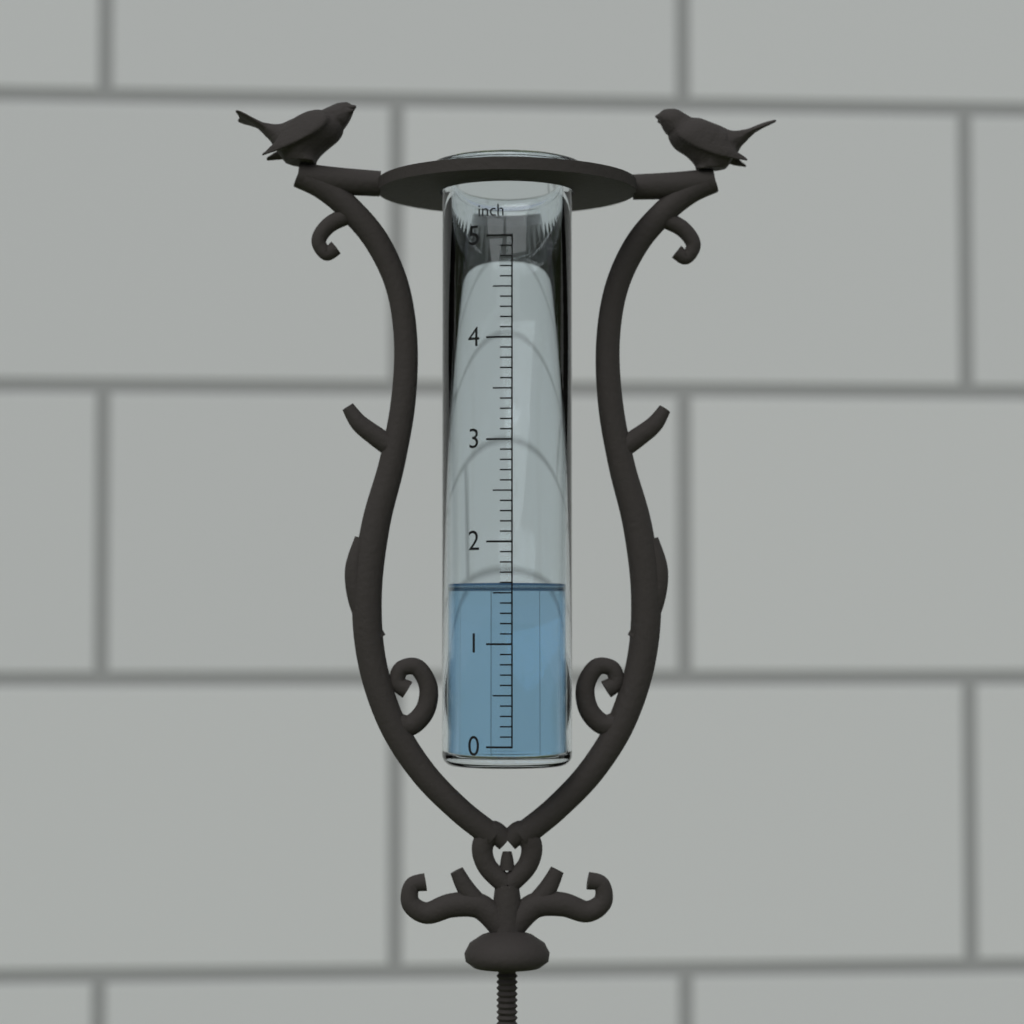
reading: 1.6 inch
